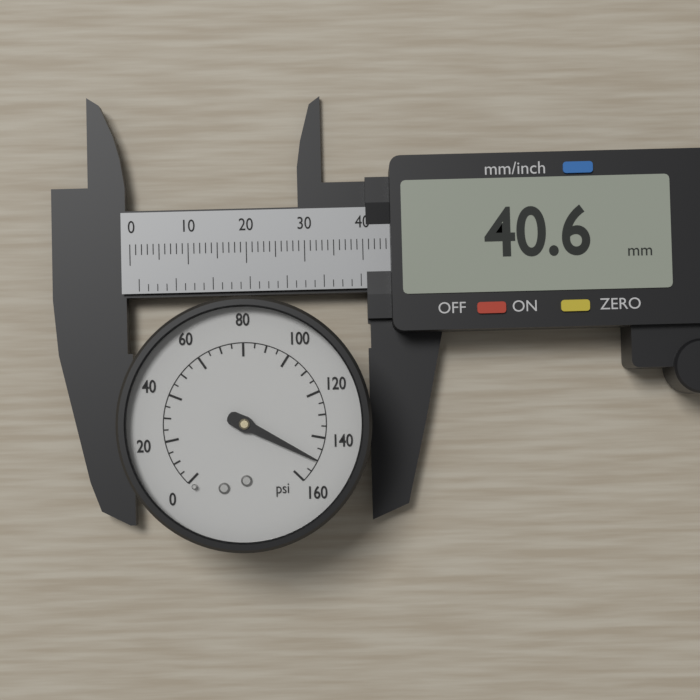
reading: 150 psi
